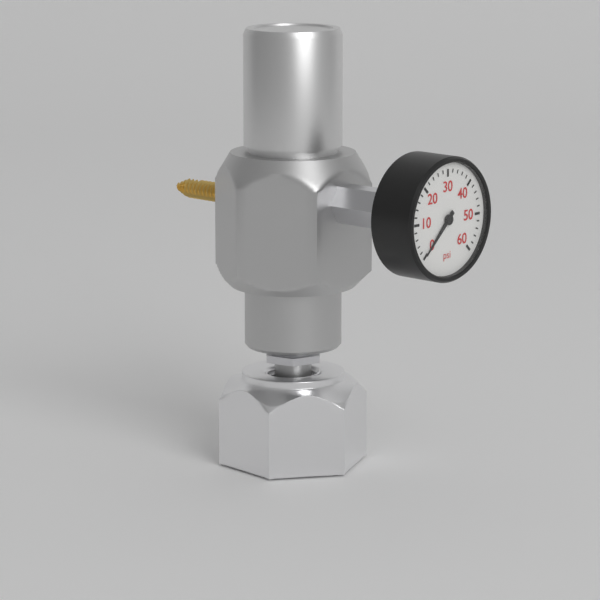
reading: 0 psi
